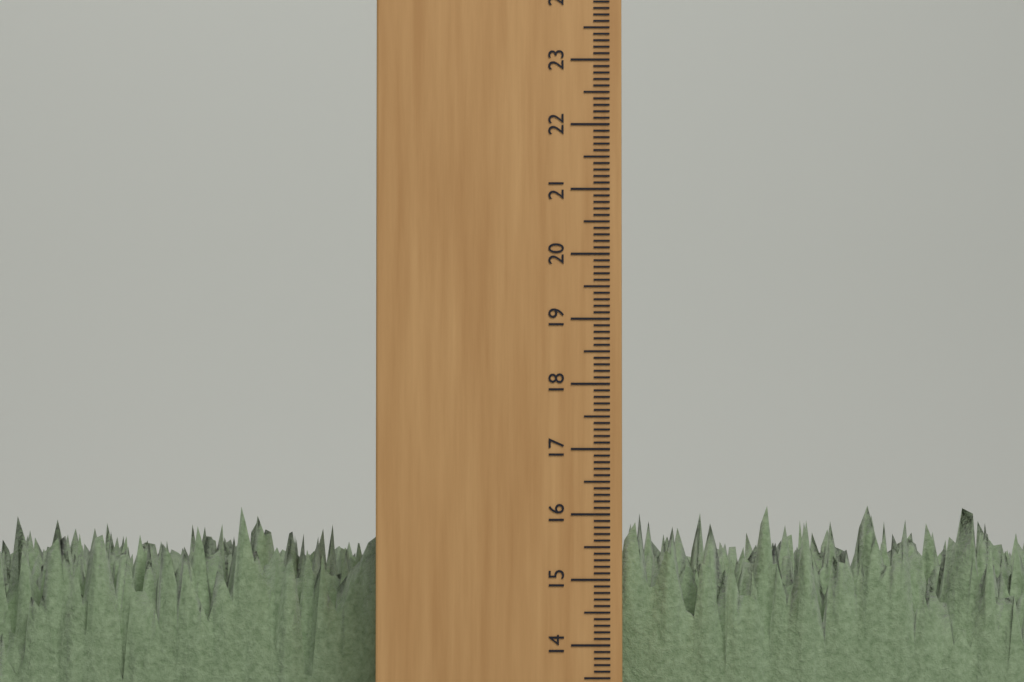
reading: 16.2 cm
